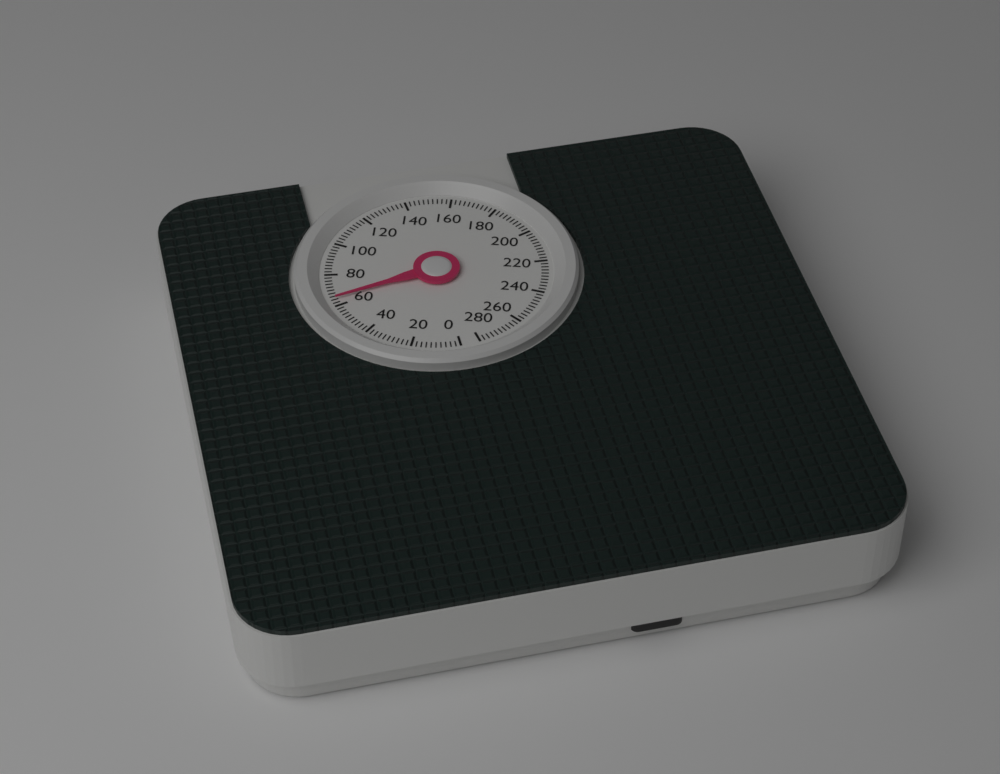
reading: 64 (no unit)
